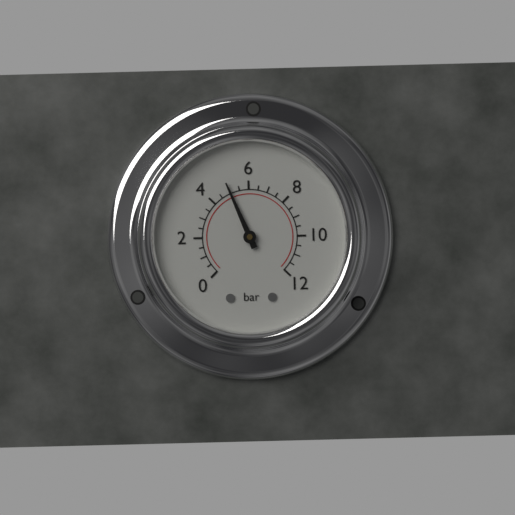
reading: 5.0 bar
